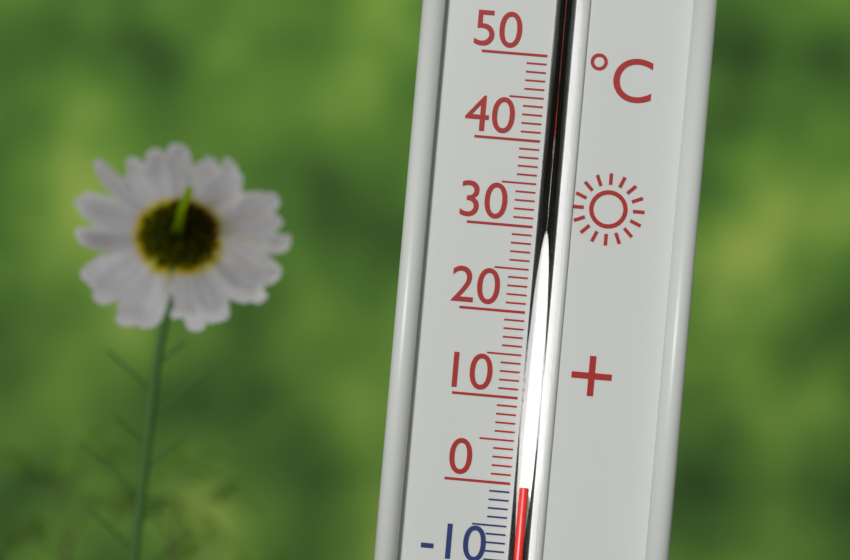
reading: 0 °C
